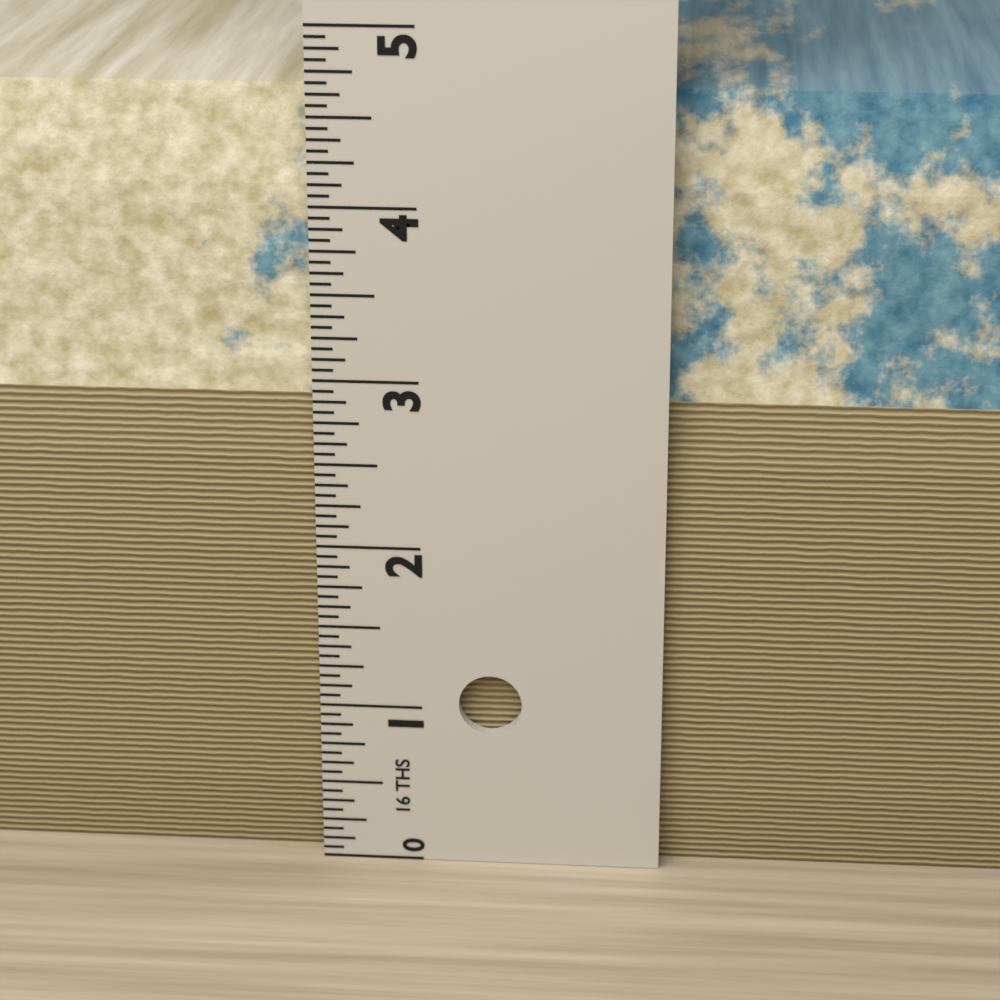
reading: 4.6250 in
